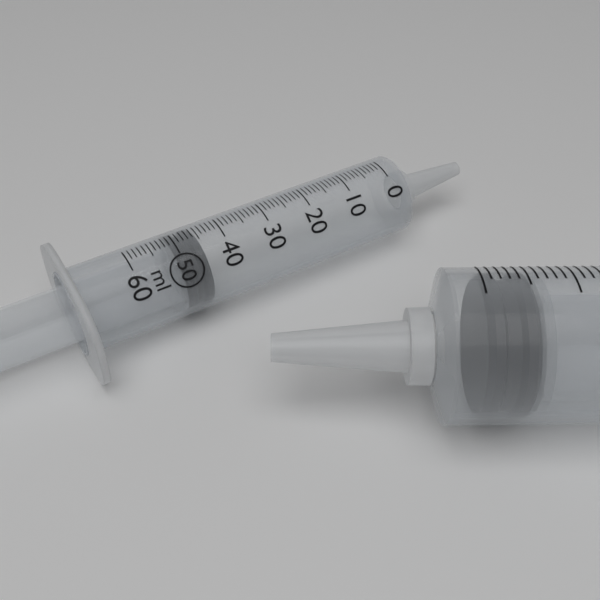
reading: 45 ml
